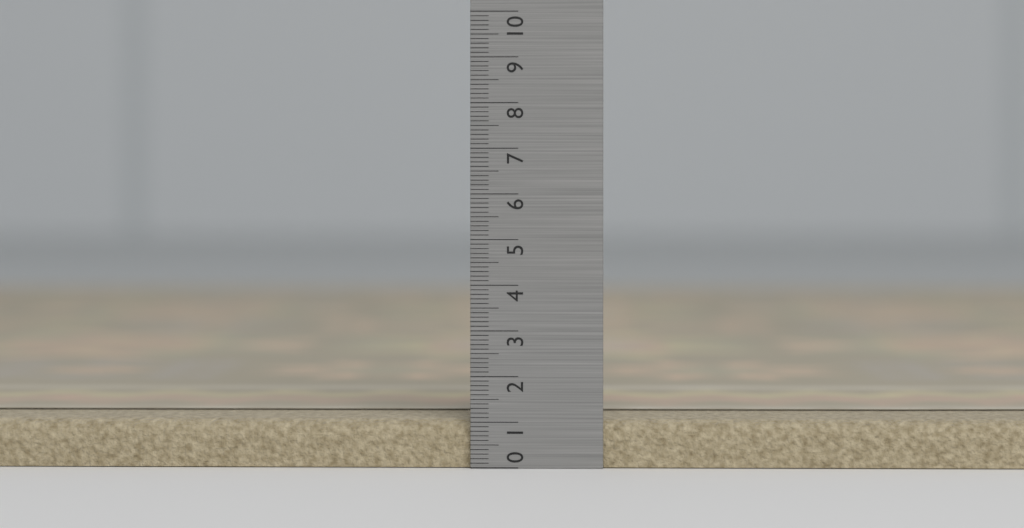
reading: 1.1 (no unit)
